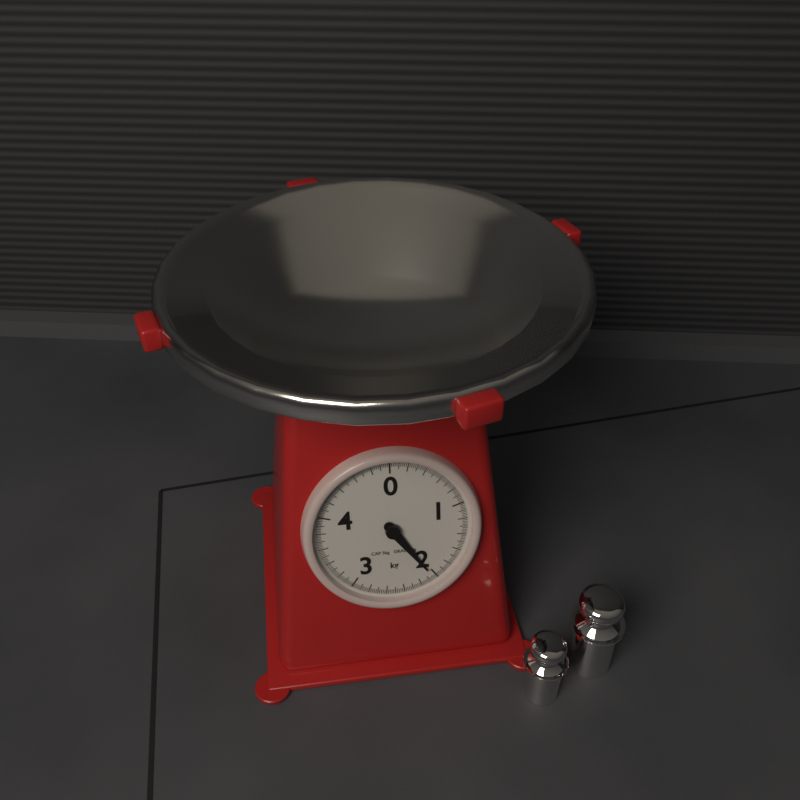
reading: 2.04 kg
